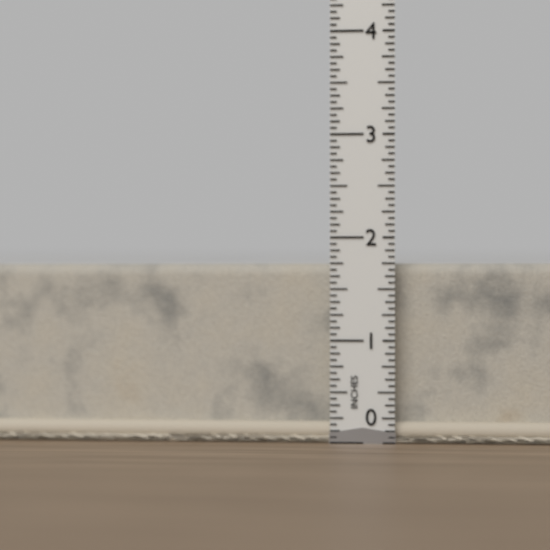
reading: 1.7500 in
